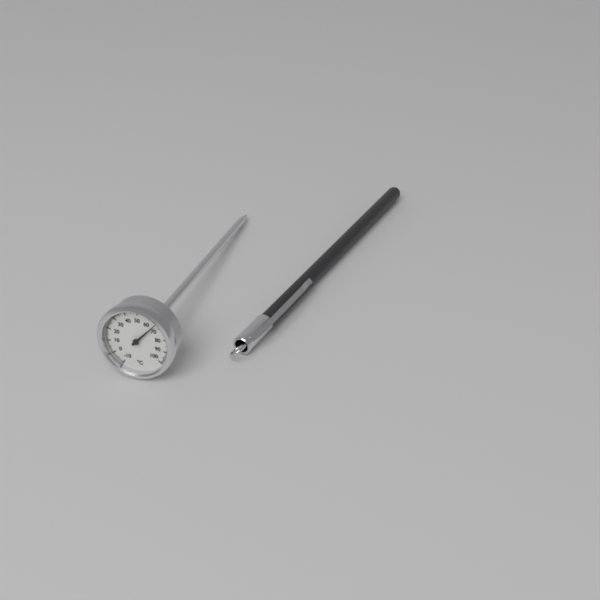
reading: 66 °C
